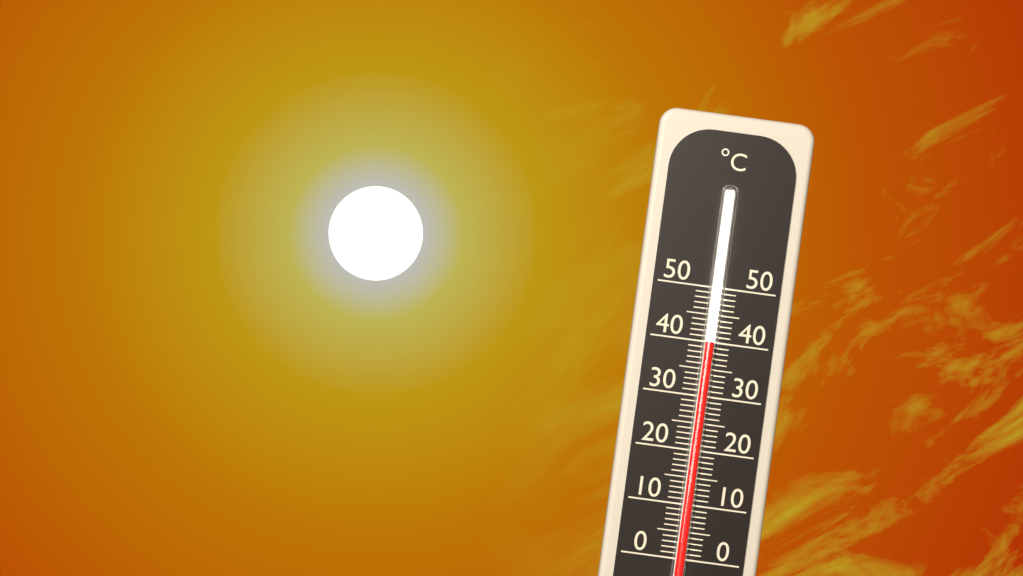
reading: 40 °C
